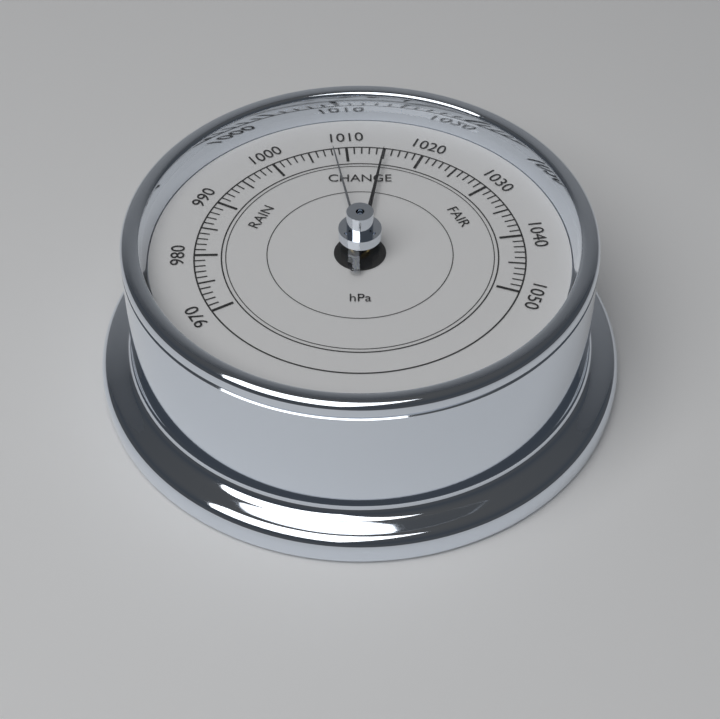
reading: 1015 hPa
